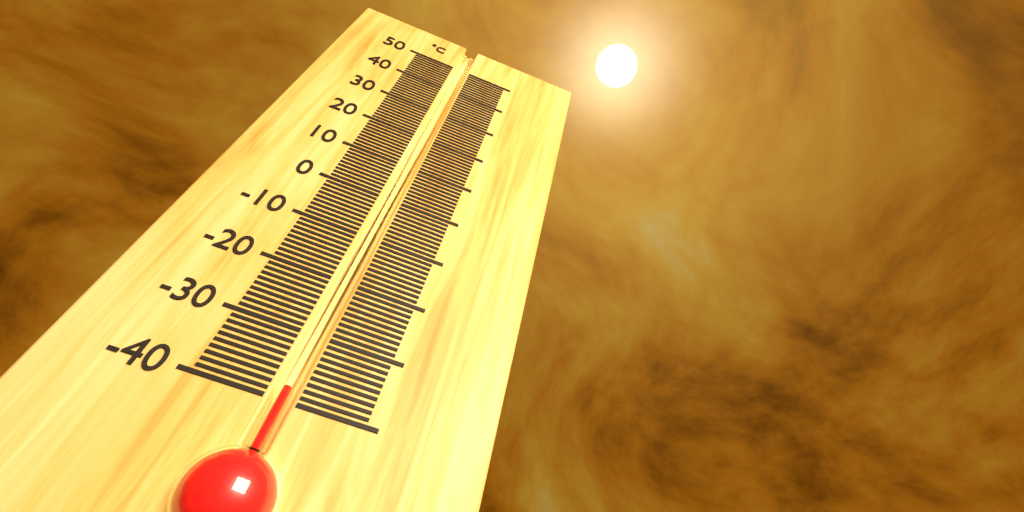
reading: -38 °C
